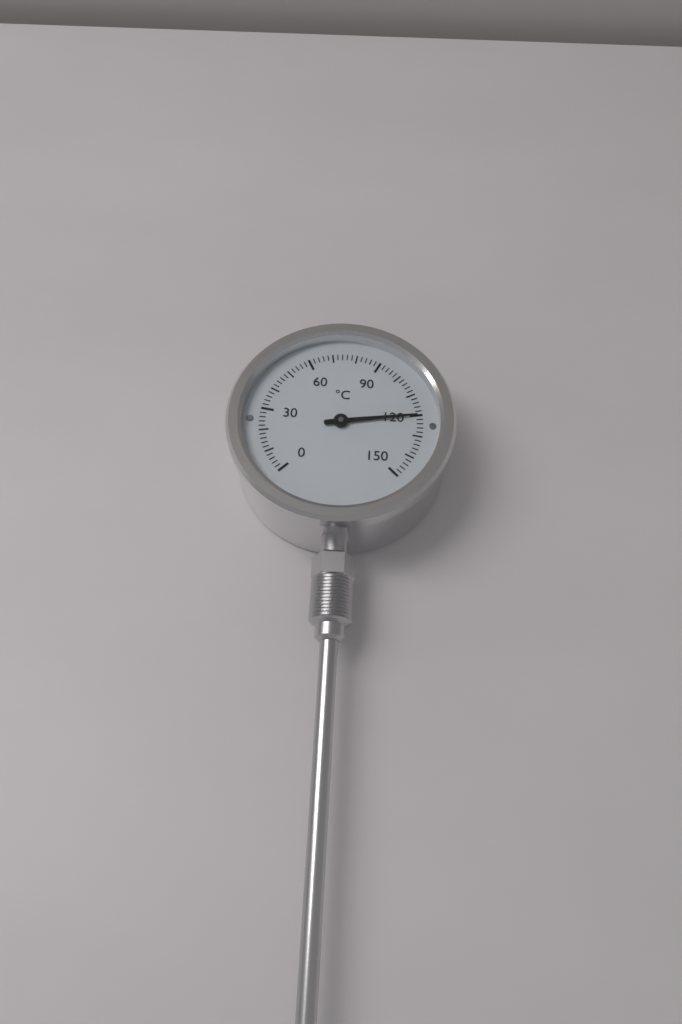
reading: 120 °C
